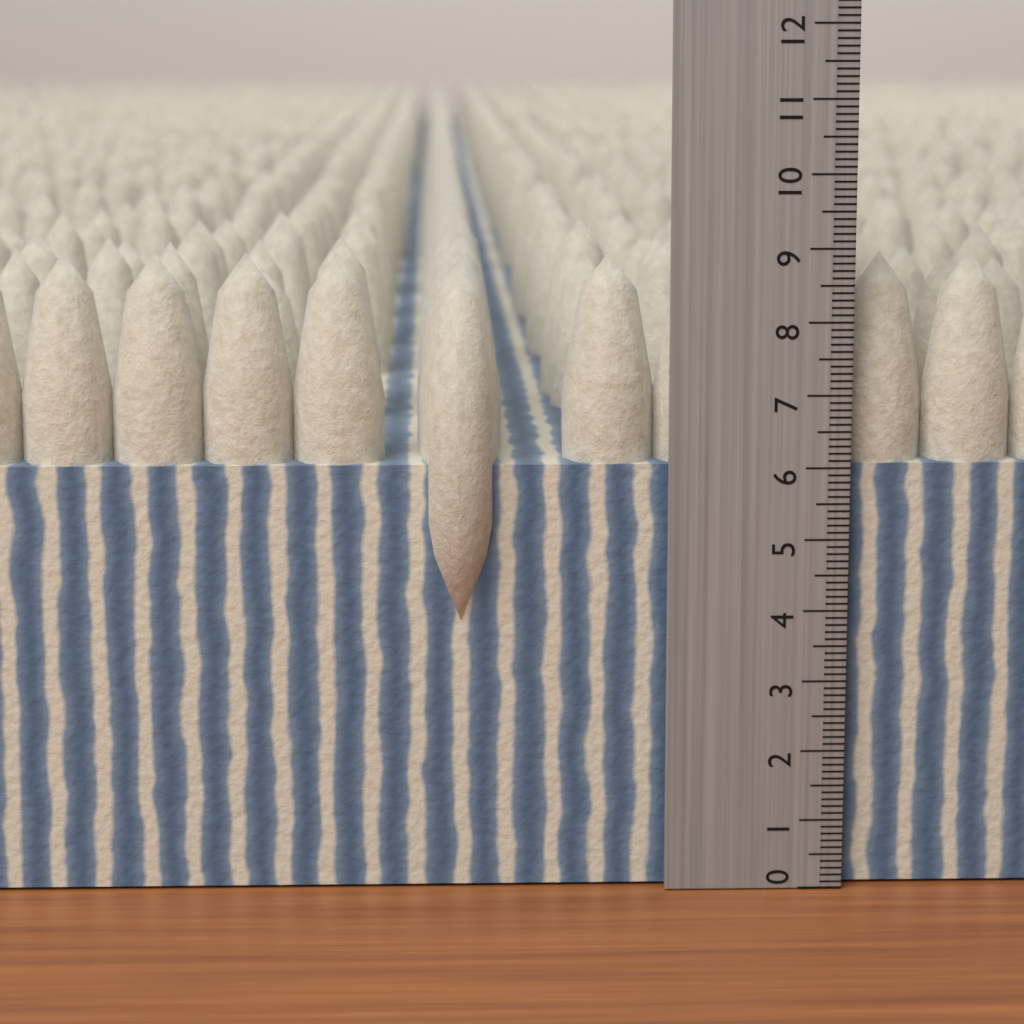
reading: 8.9 (no unit)
